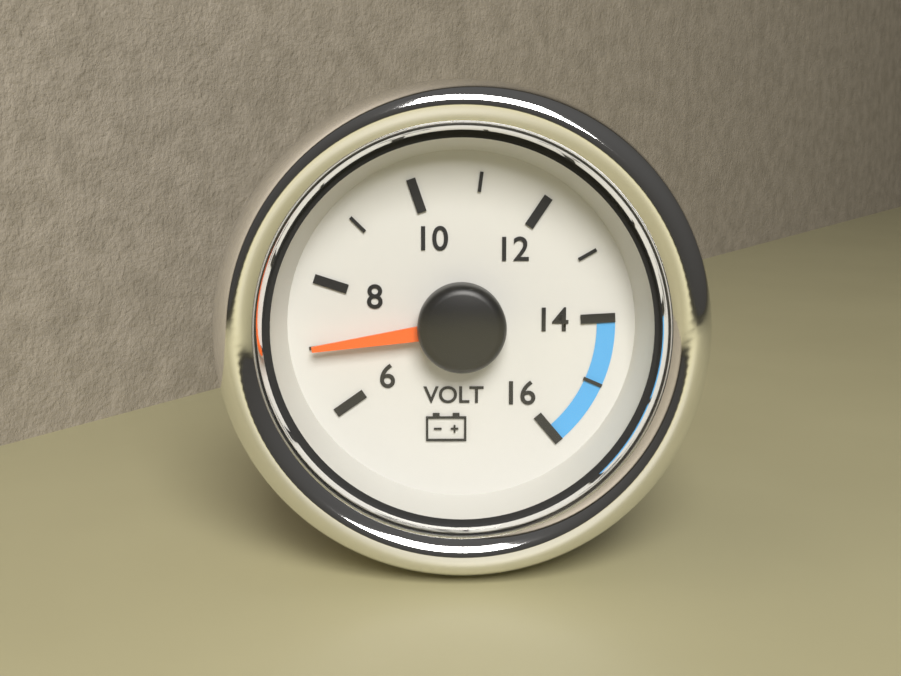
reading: 7 V
